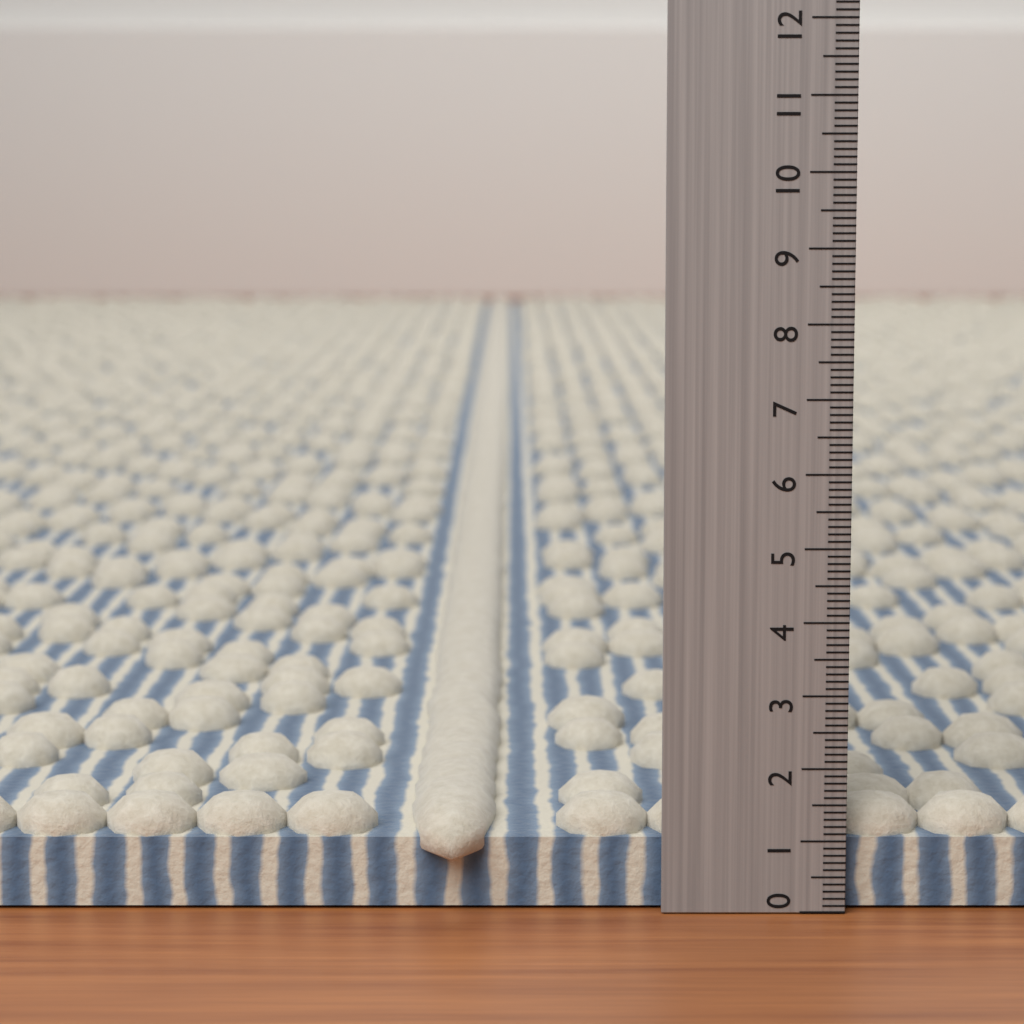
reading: 1.5 (no unit)
